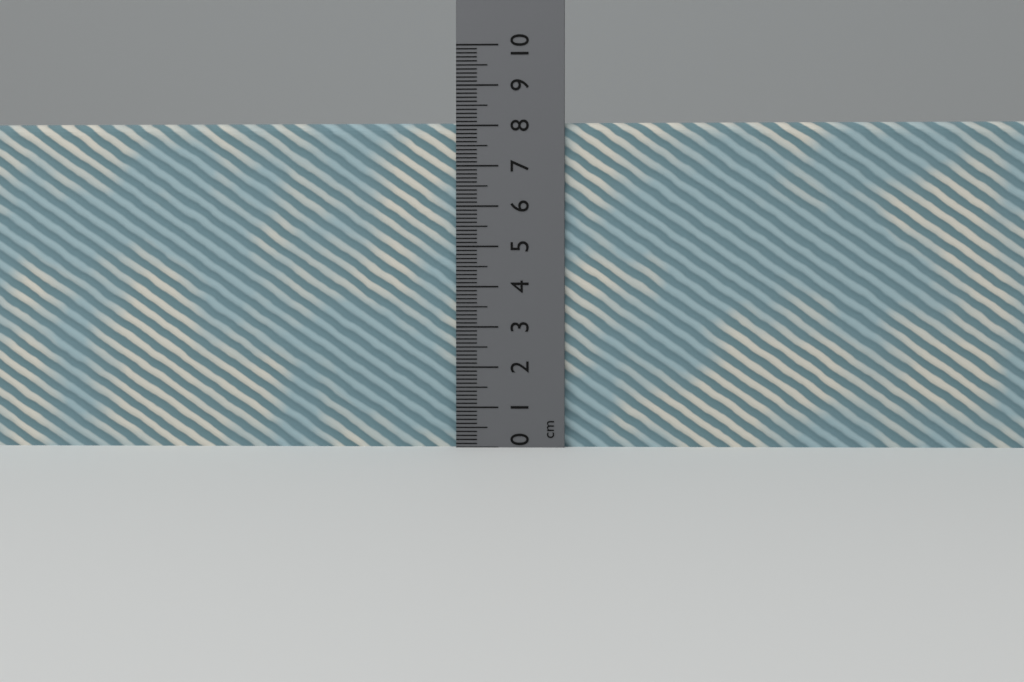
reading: 8.1 cm
